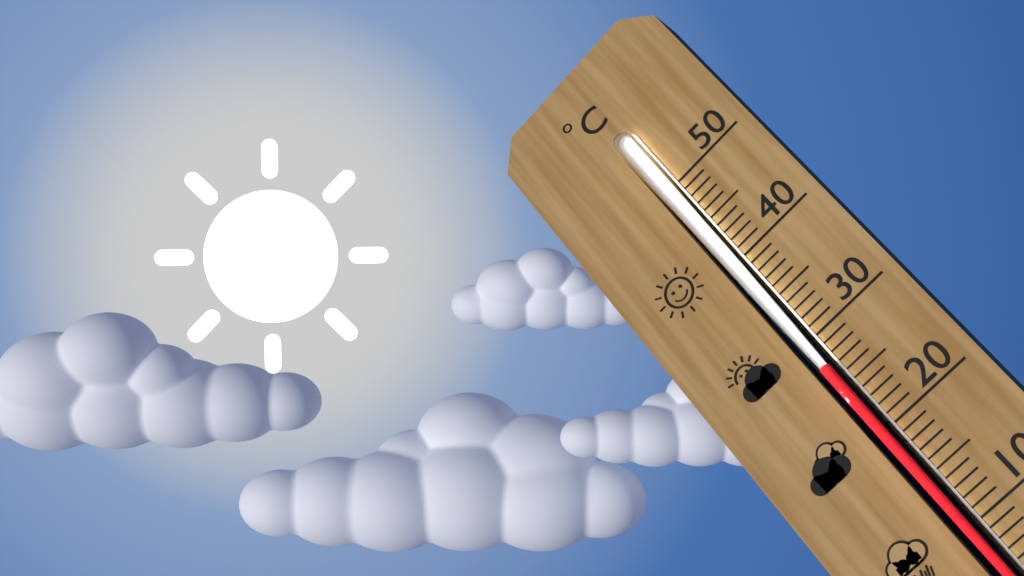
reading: 27 °C
